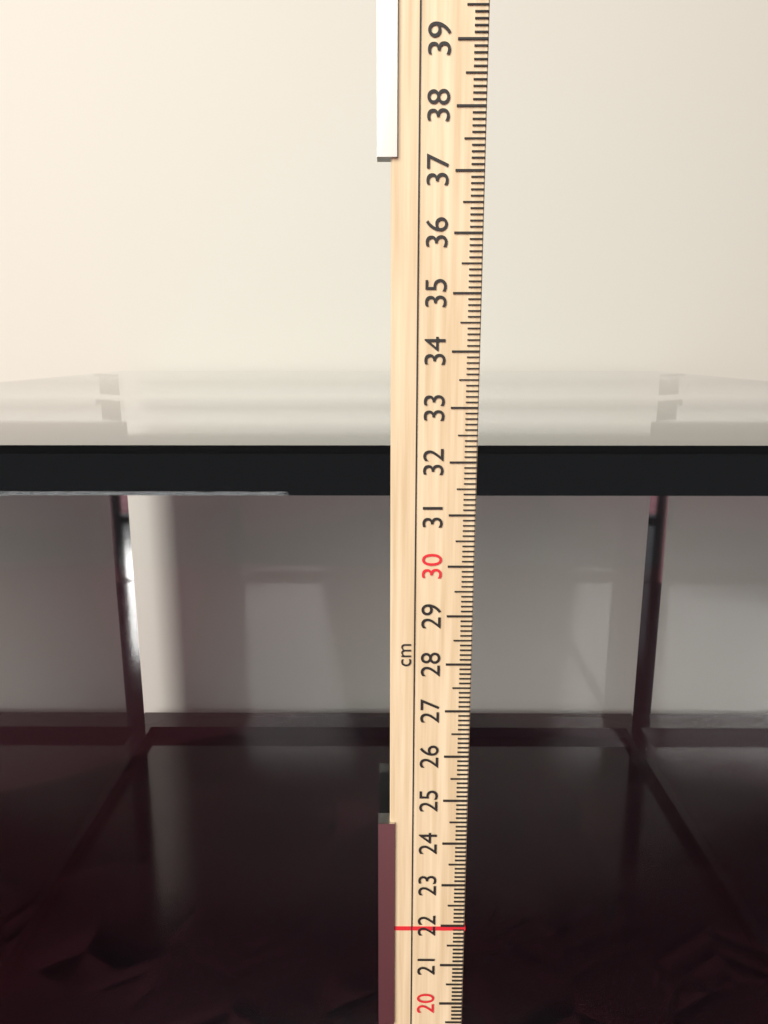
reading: 32.2 cm
